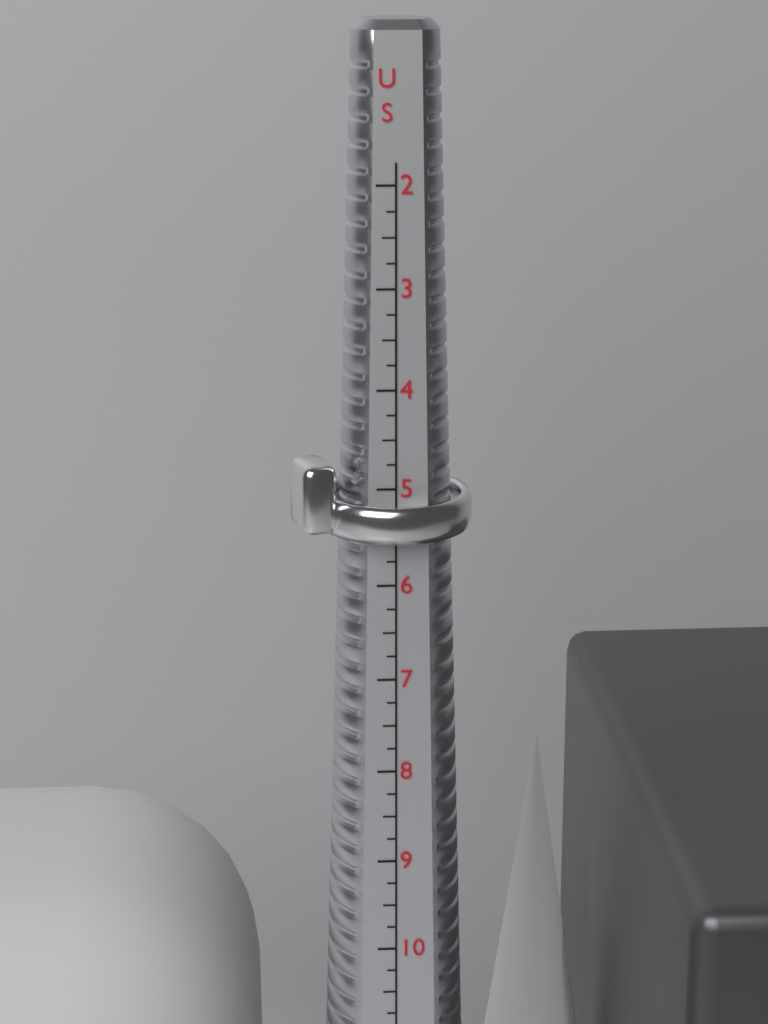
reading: 5.50 US
